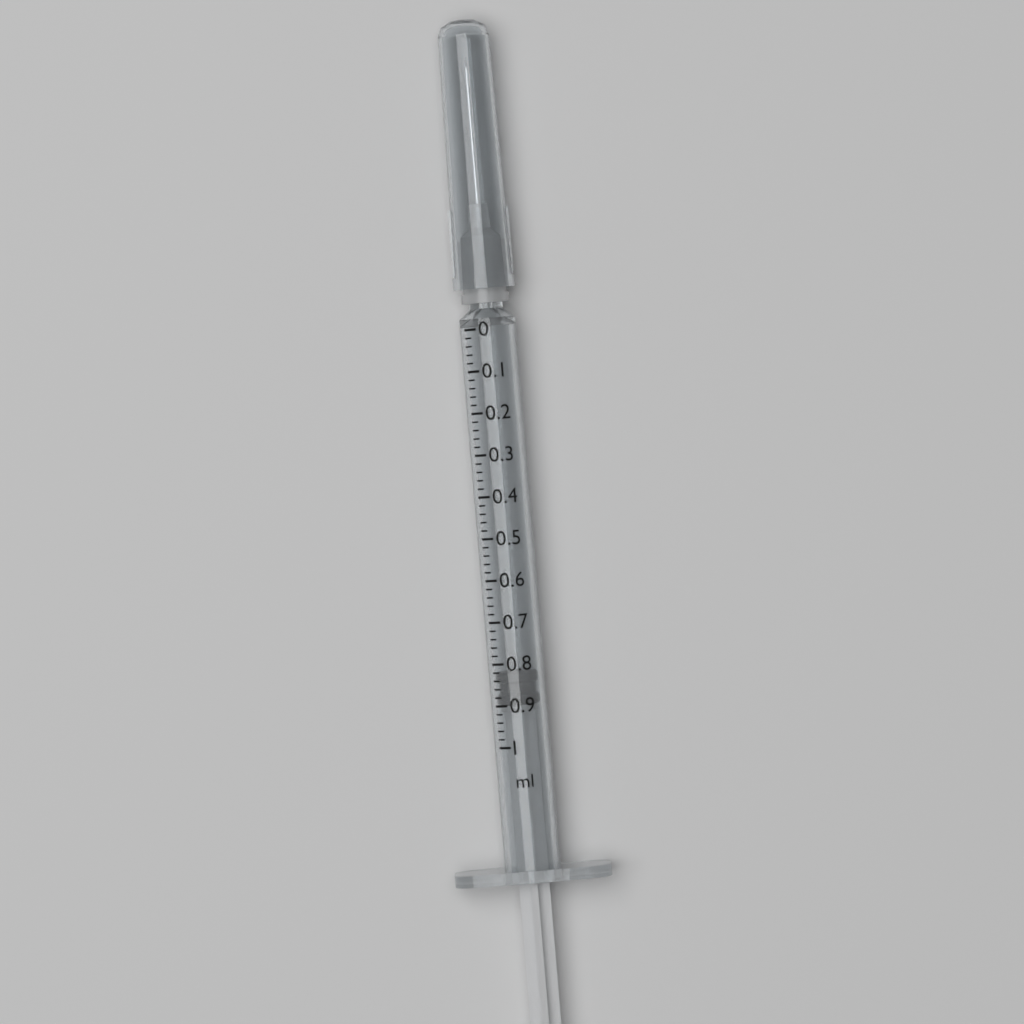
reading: 0.82 ml
